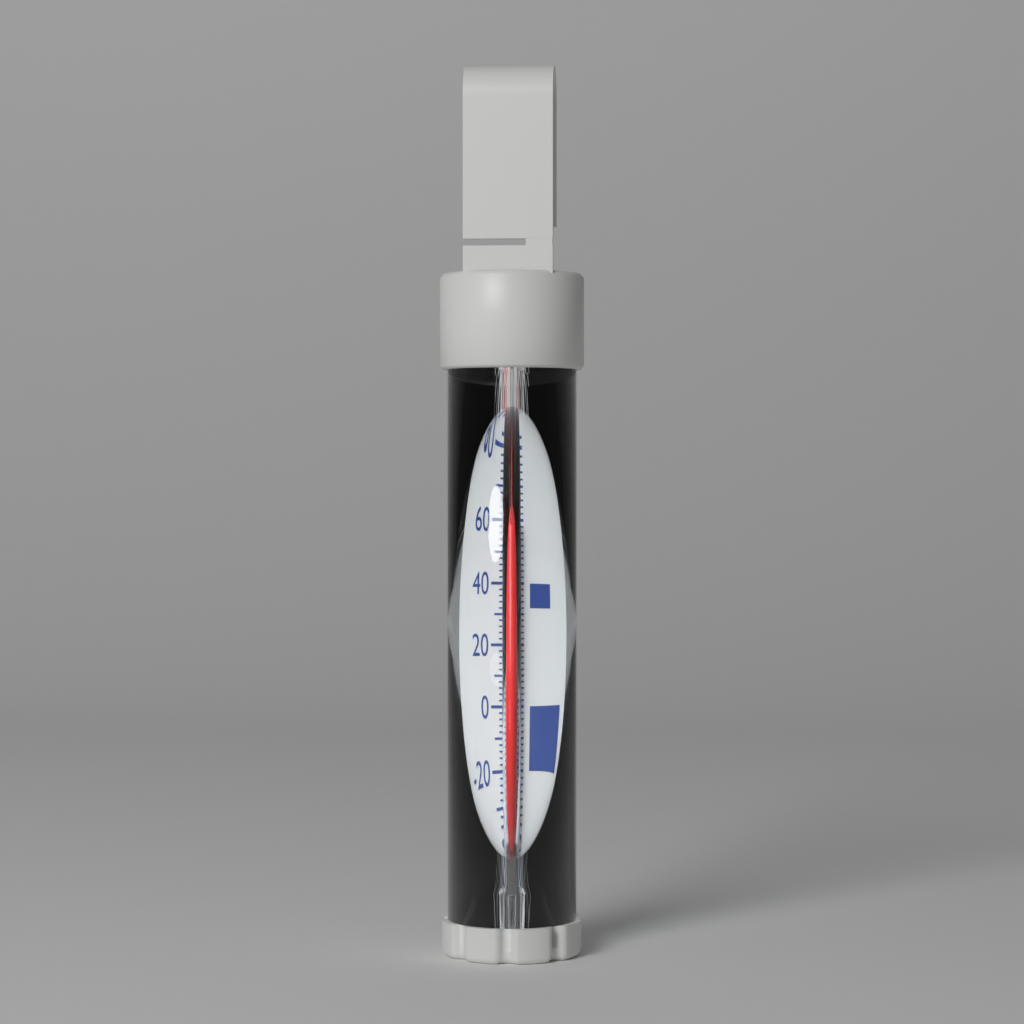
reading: 60 °F
